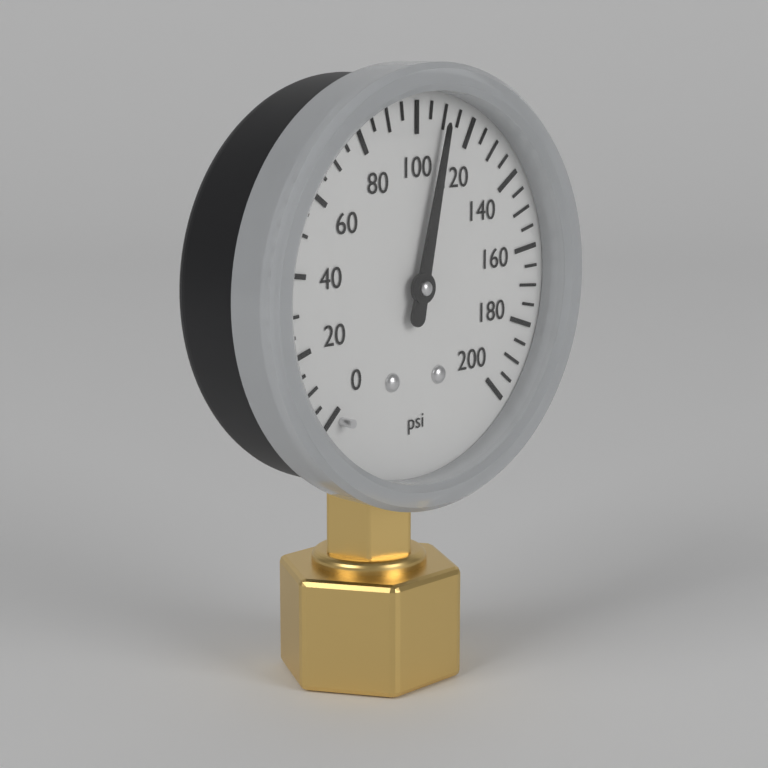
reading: 110 psi
